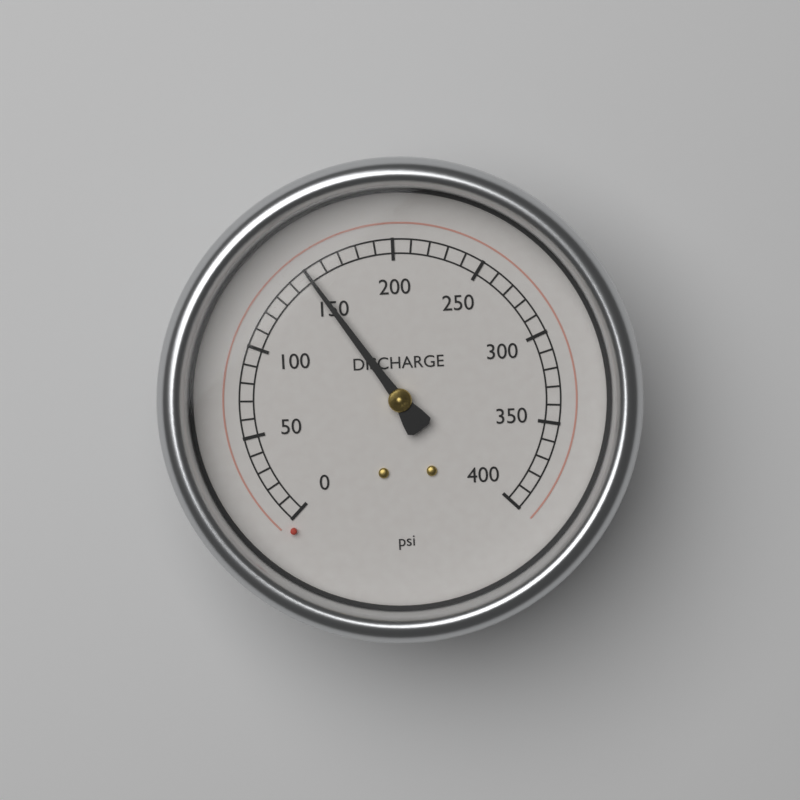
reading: 150 psi
